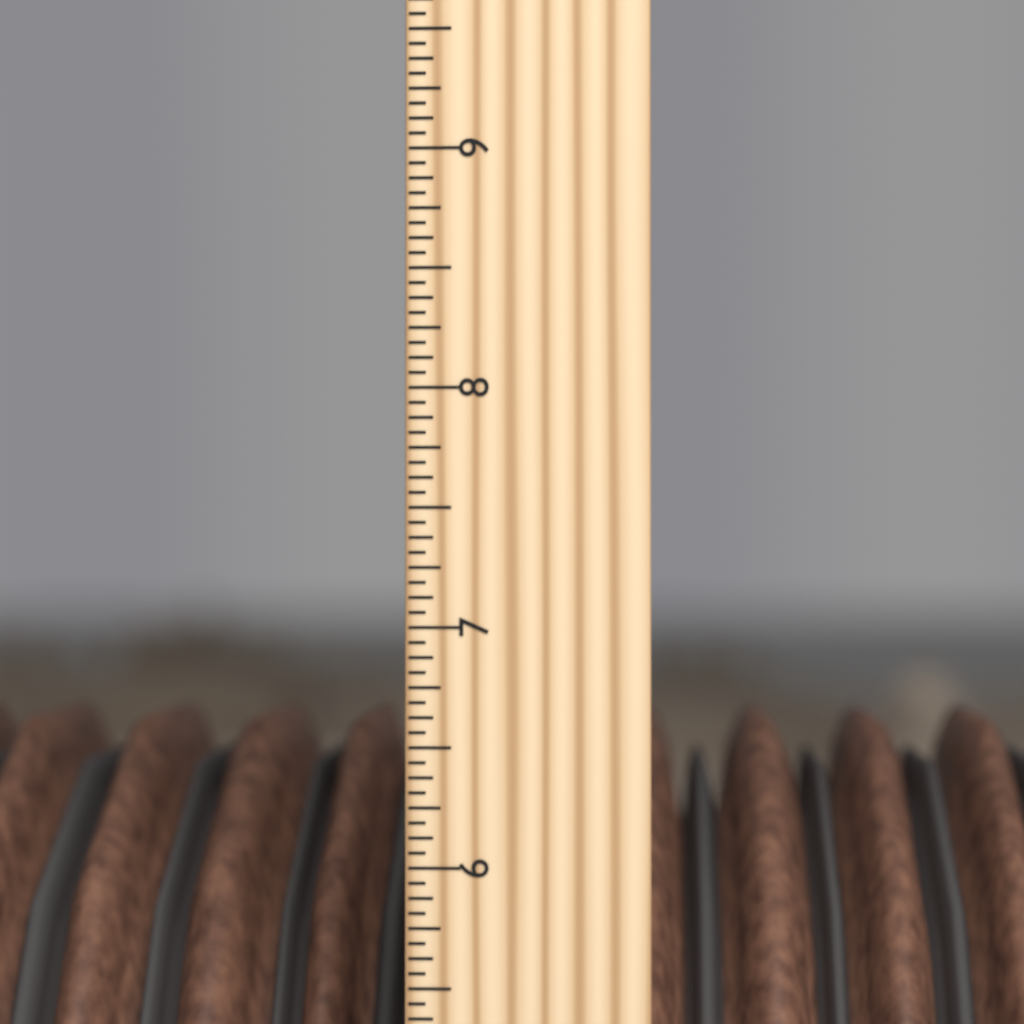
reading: 6.5625 inch
